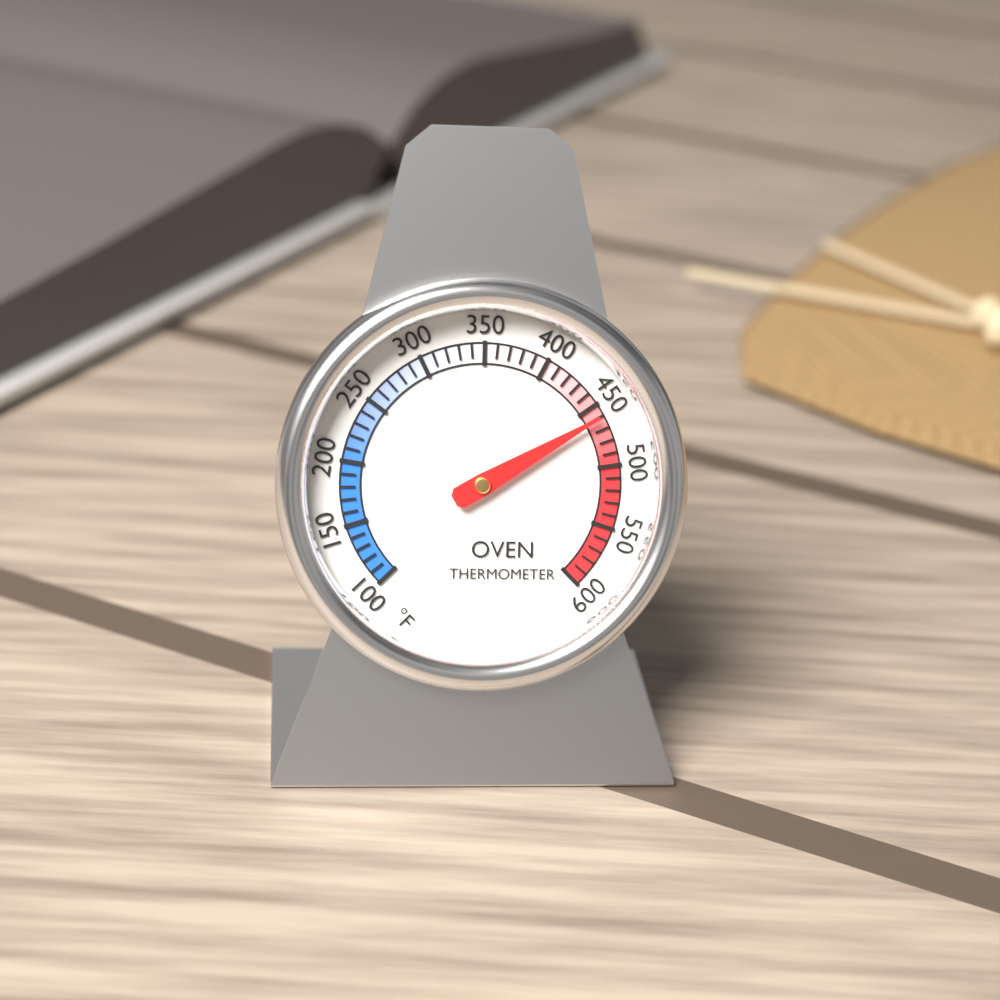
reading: 460 °F
